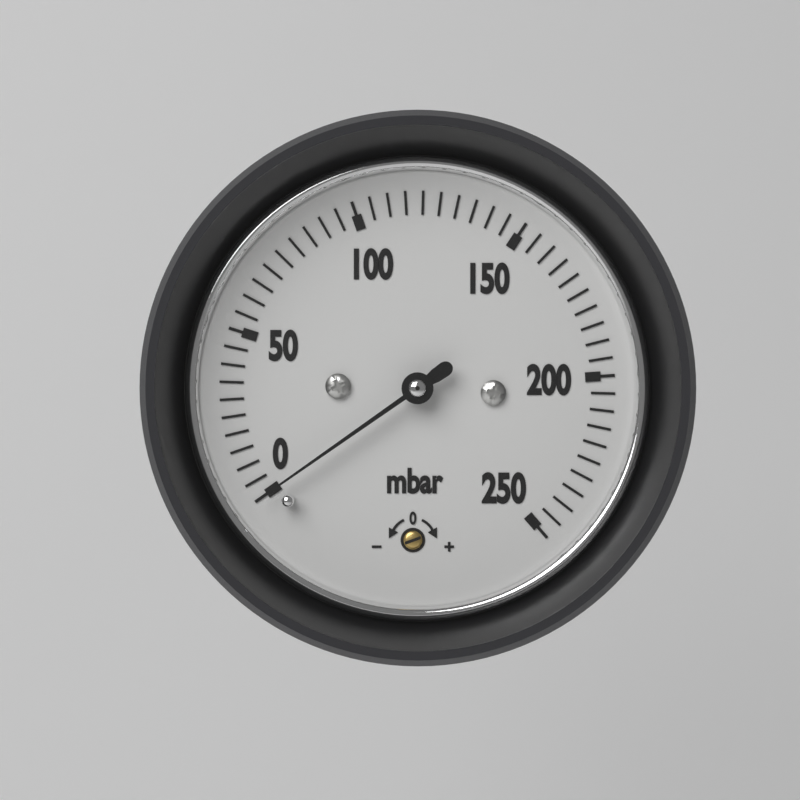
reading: 0 mbar
